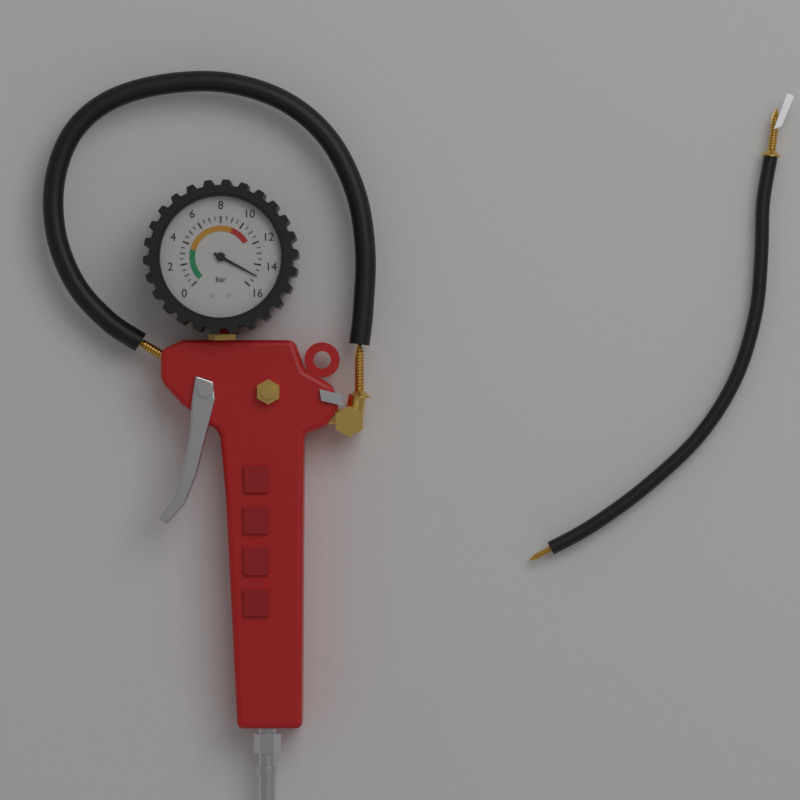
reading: 15.0 bar
